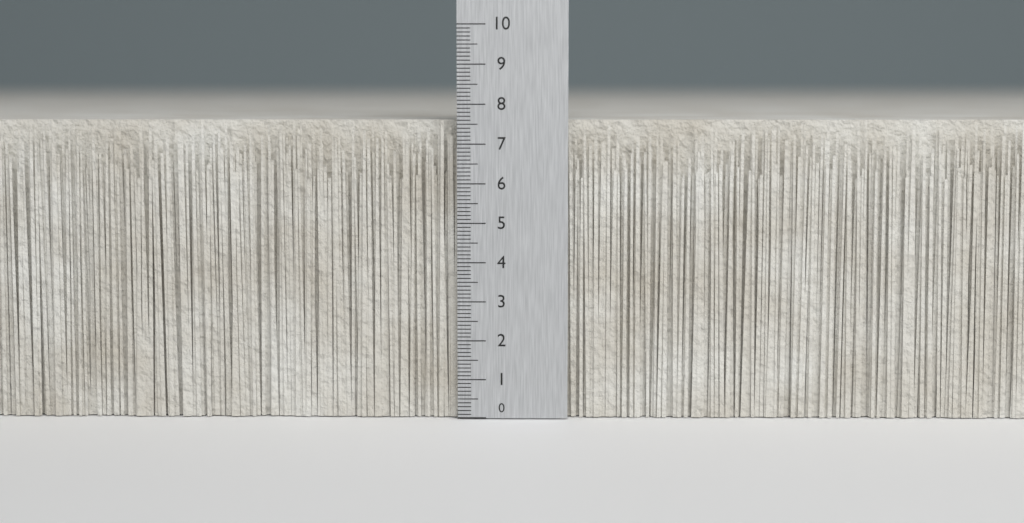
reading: 7.6 (no unit)
